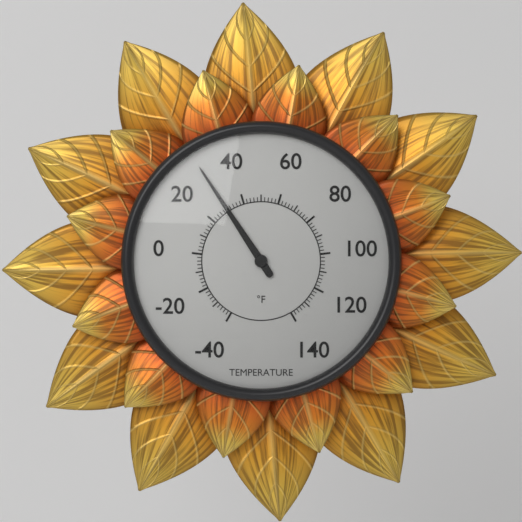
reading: 30 °F
